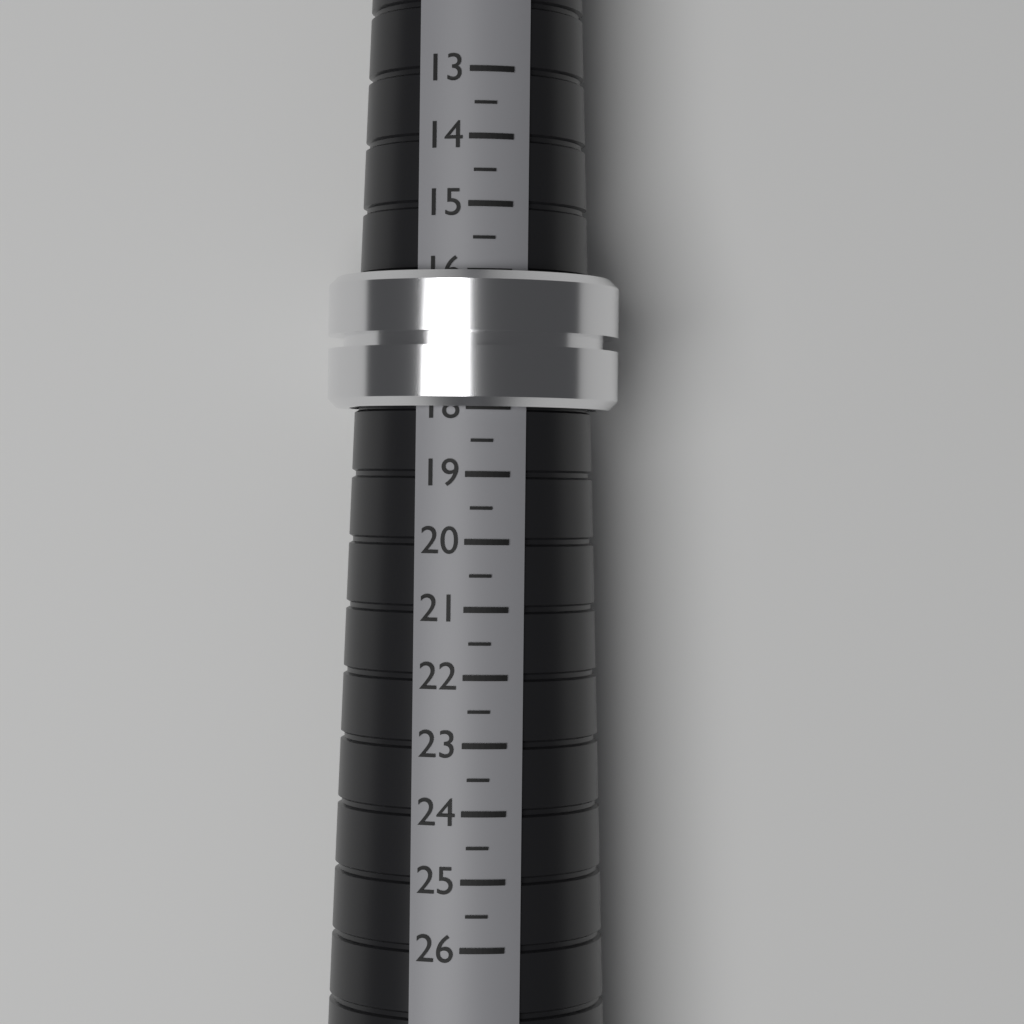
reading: 18.0 (no unit)
